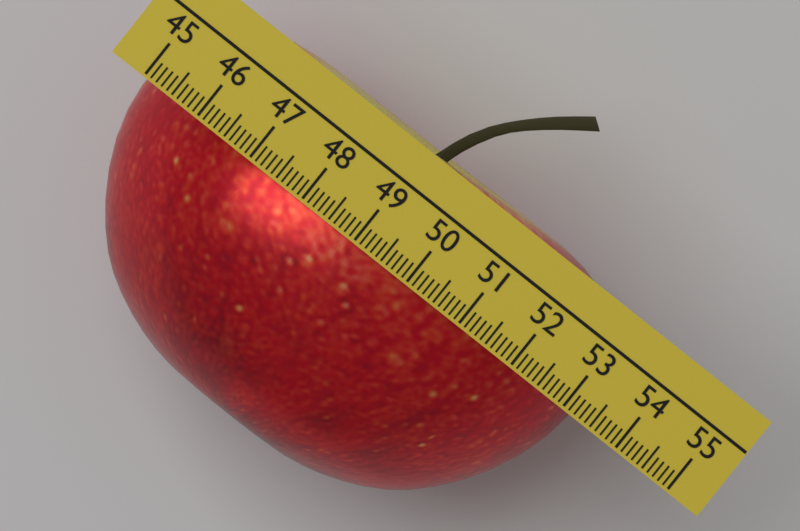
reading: 53.3 (no unit)
